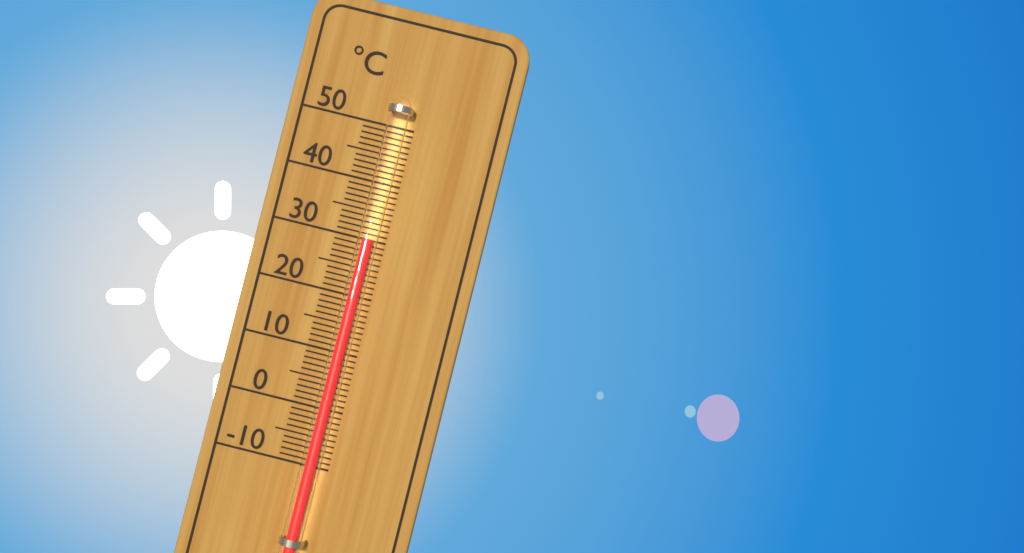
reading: 30 °C
